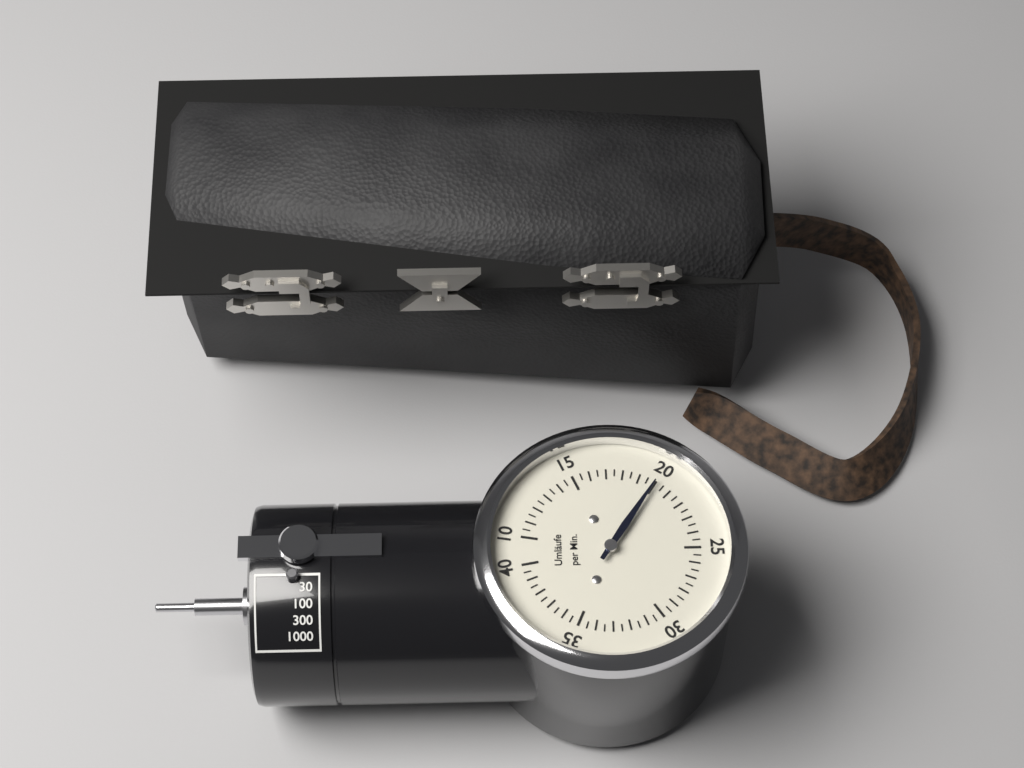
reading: 20.0 Umläufe per Min.
